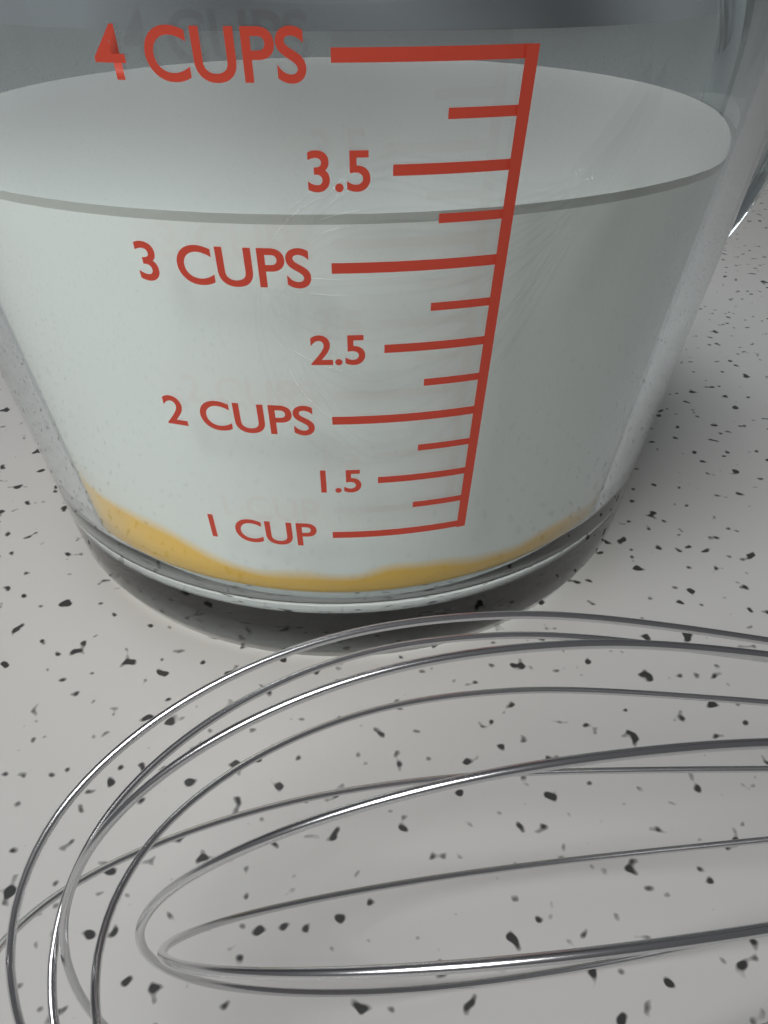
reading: 3.25 cups
